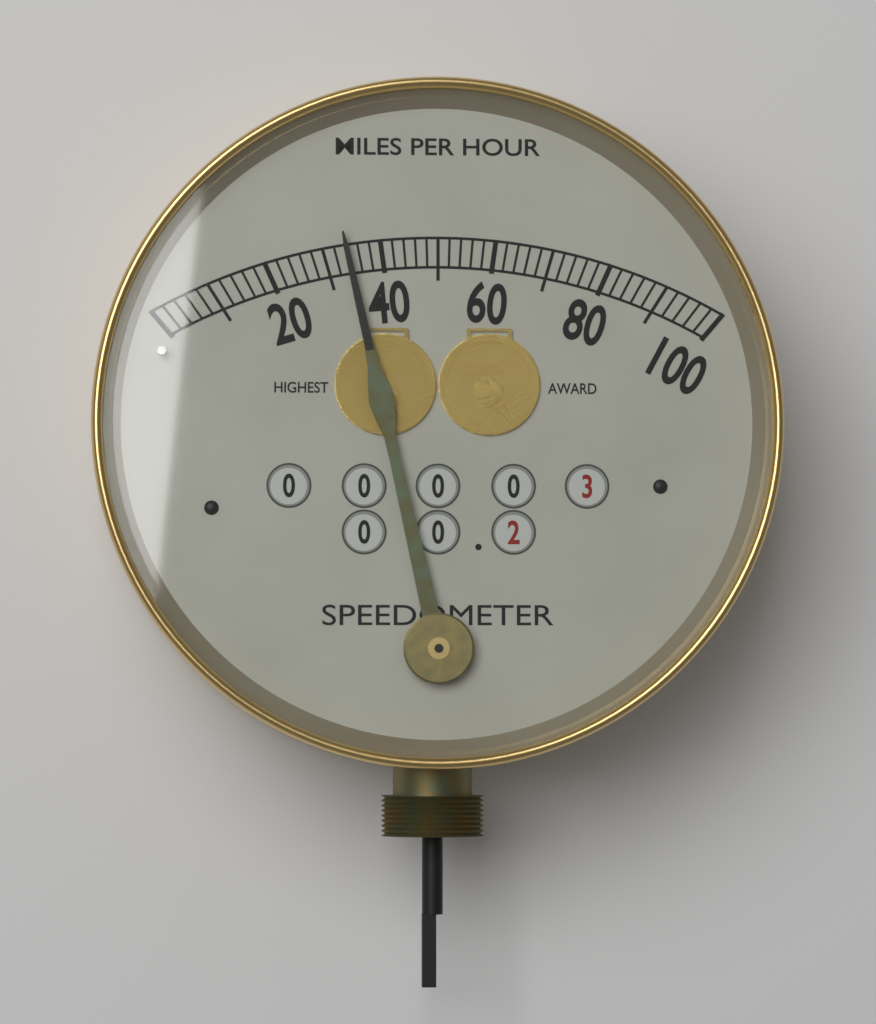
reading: 34 mph
